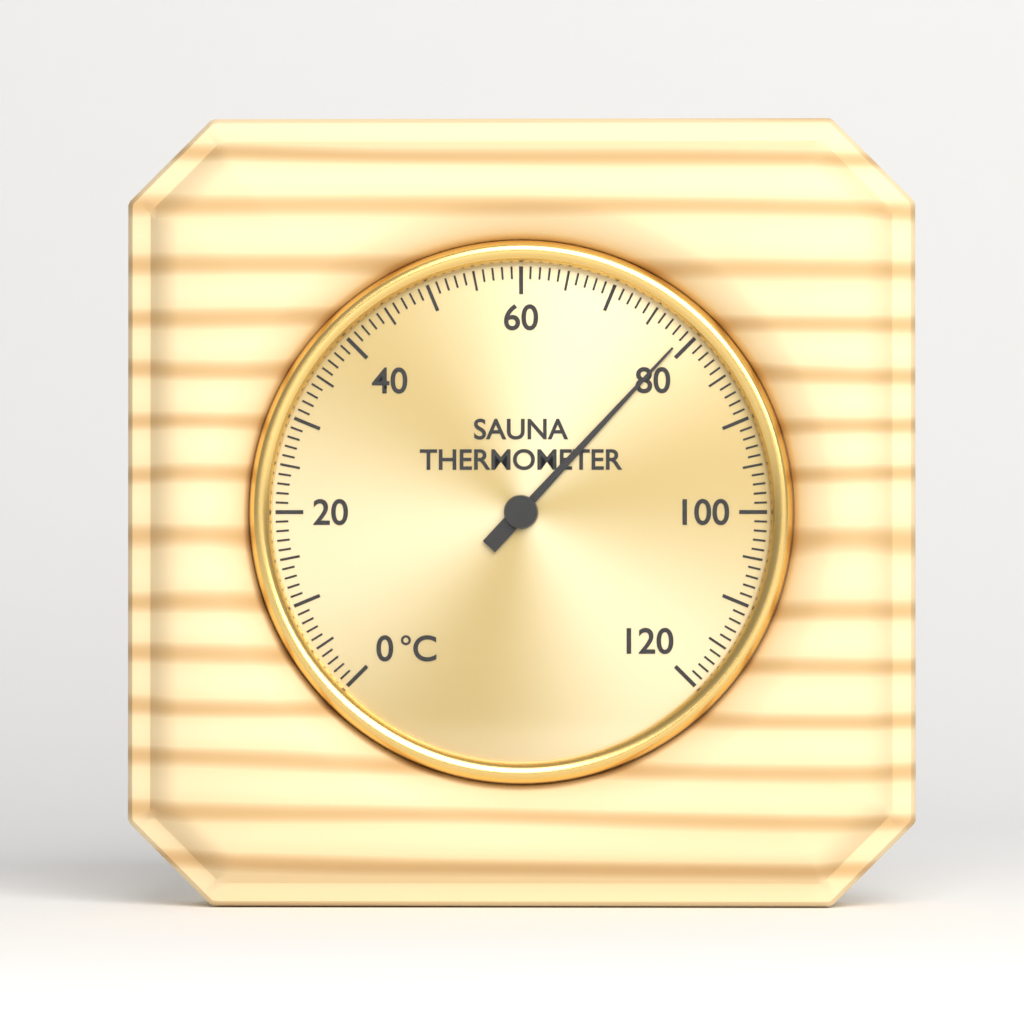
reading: 79 °C
